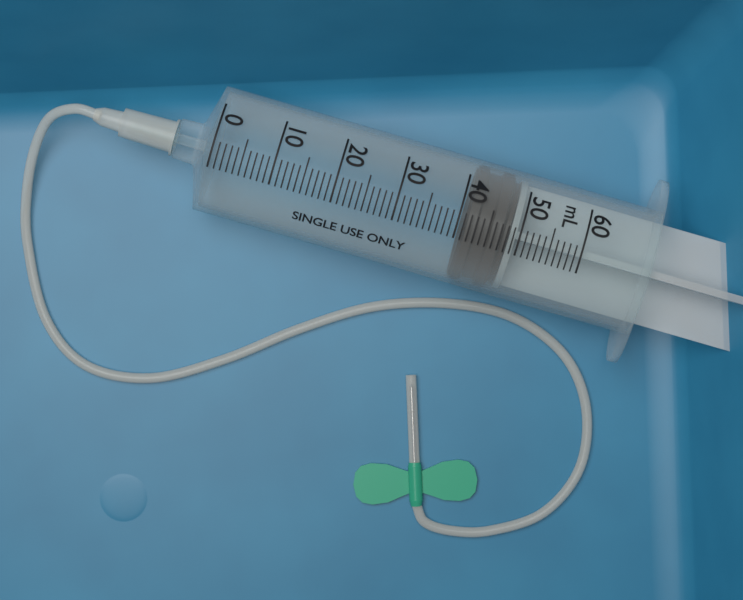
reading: 41 mL
